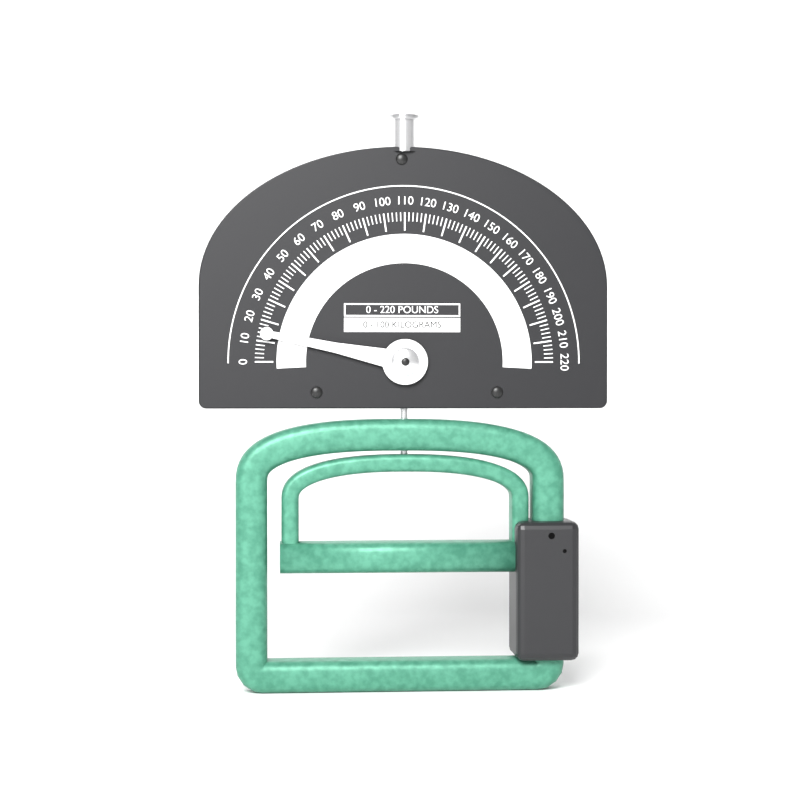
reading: 14 lb
